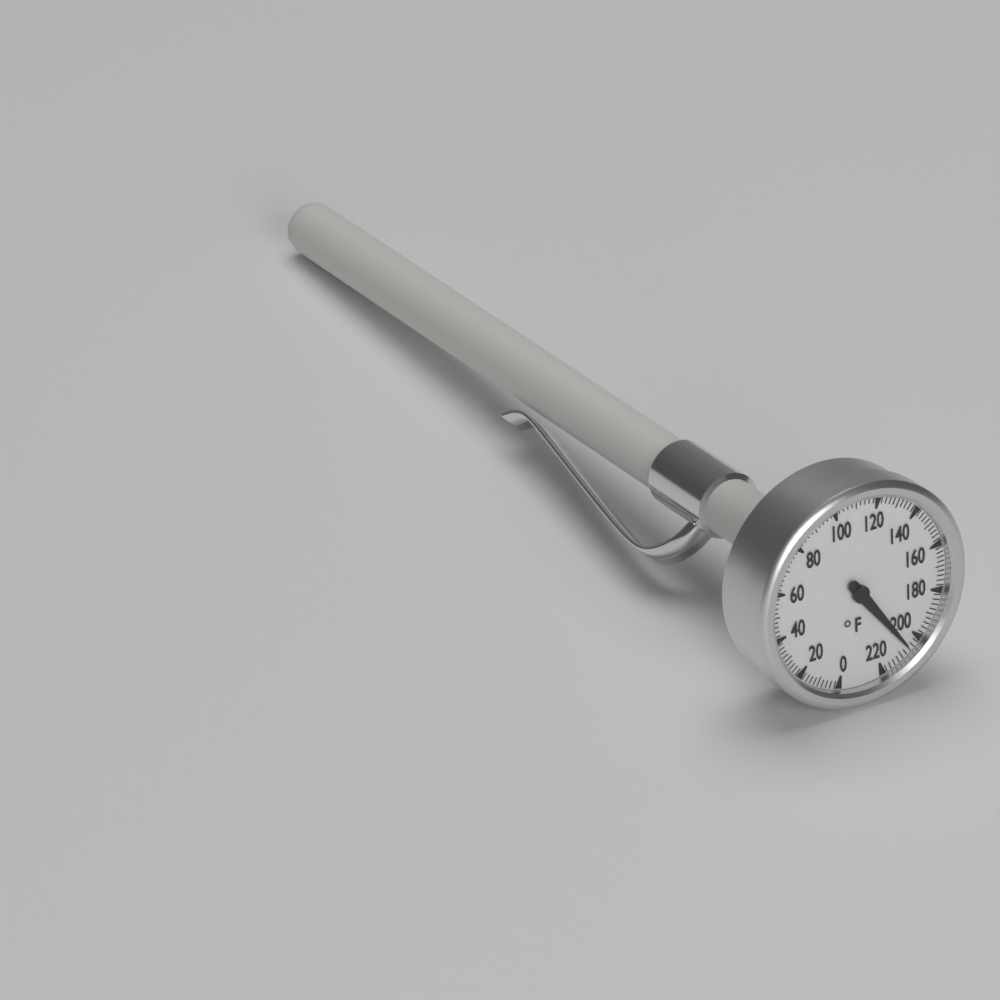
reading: 206 °F
